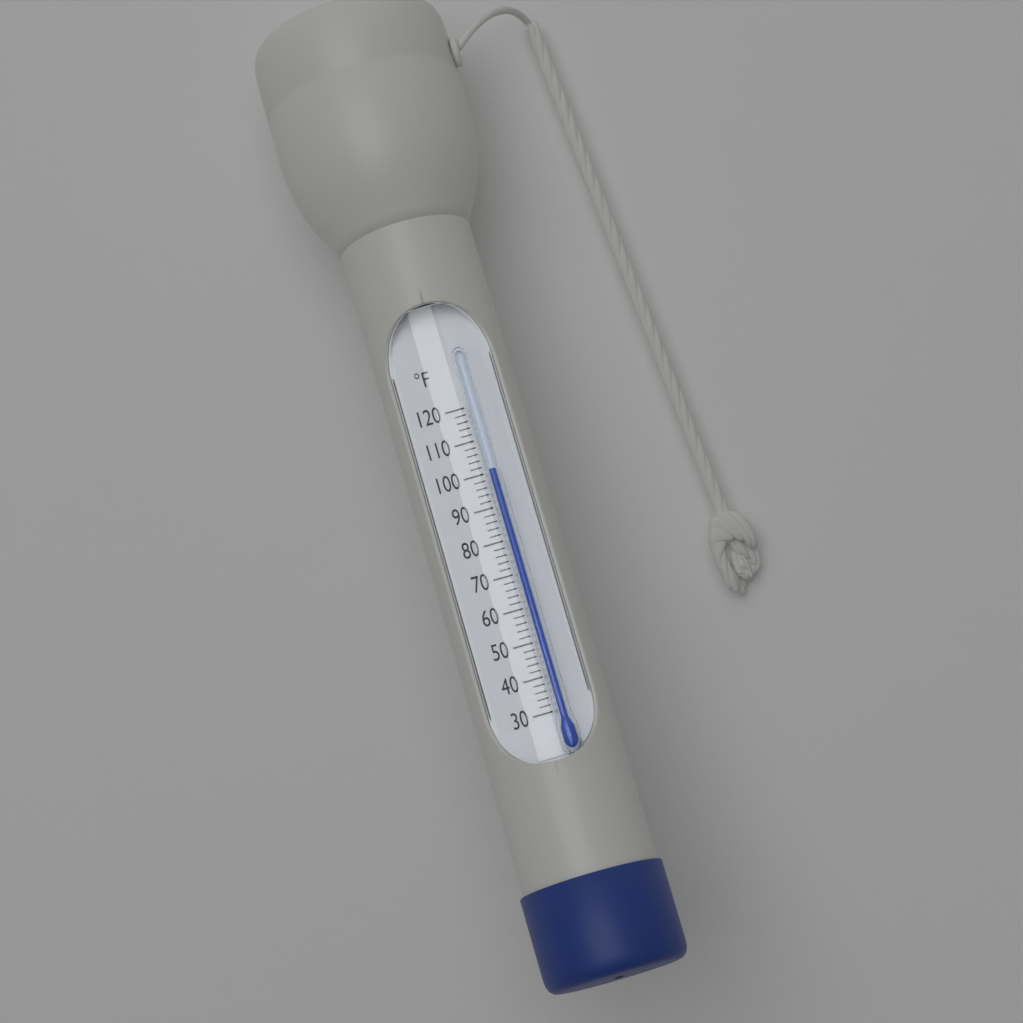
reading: 100 °F
